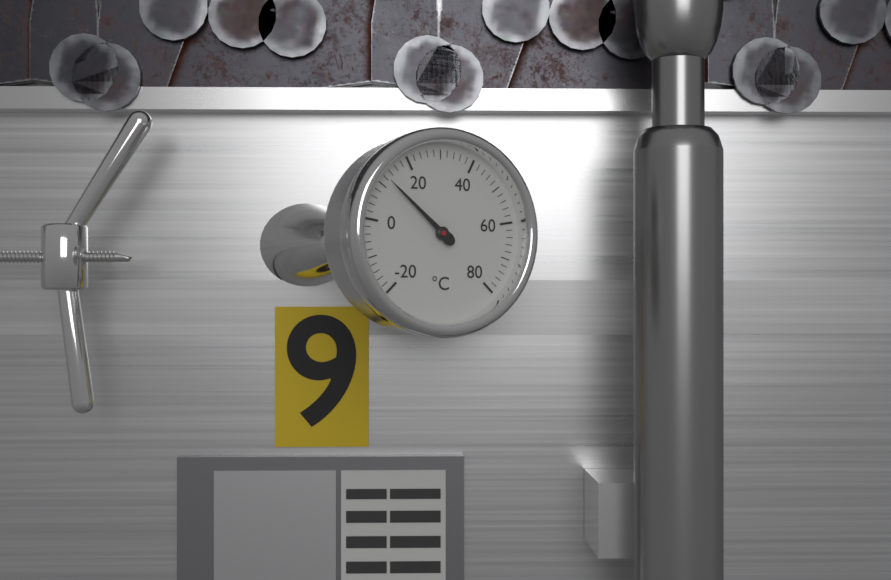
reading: 12 °C
